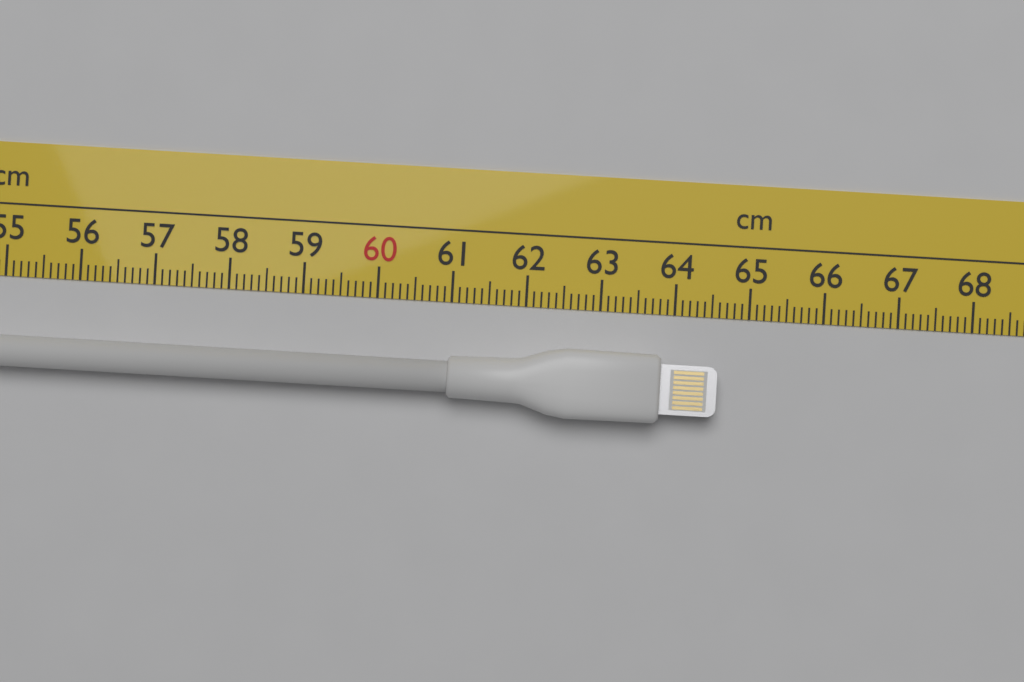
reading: 64.6 cm
